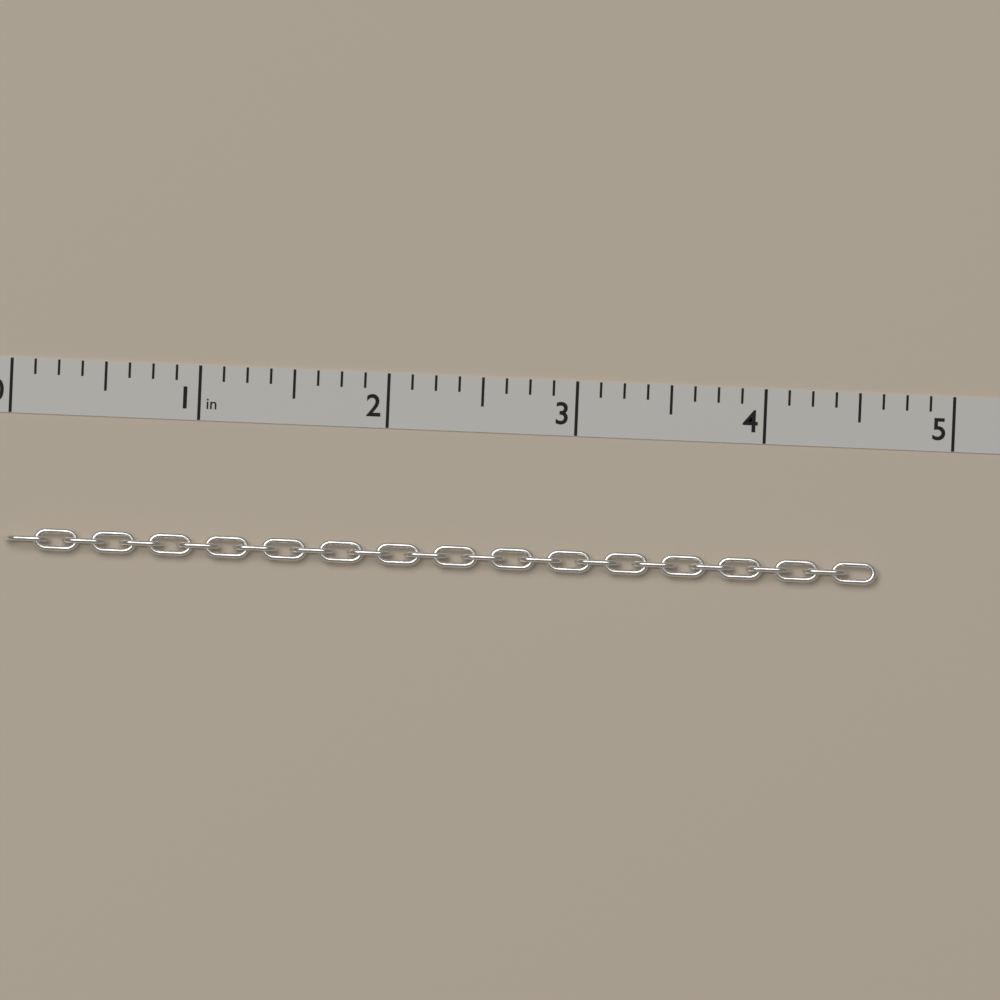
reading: 4.625 in
